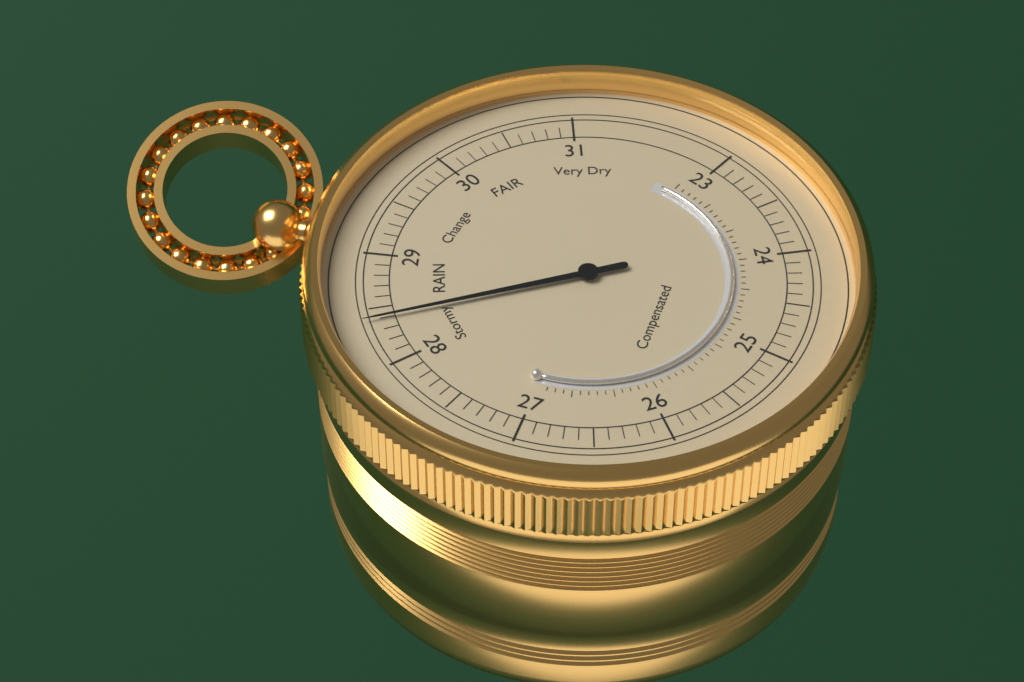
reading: 28.4 (no unit)
